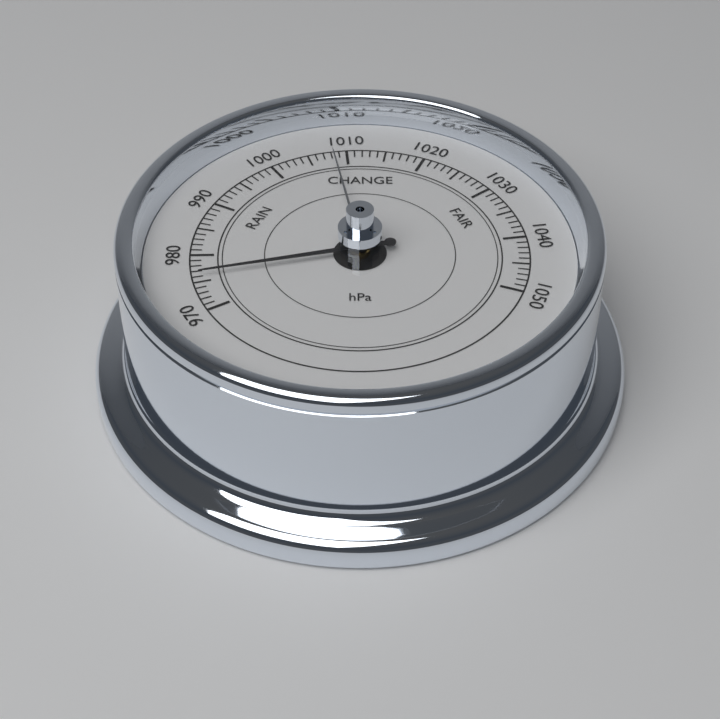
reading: 976 hPa
